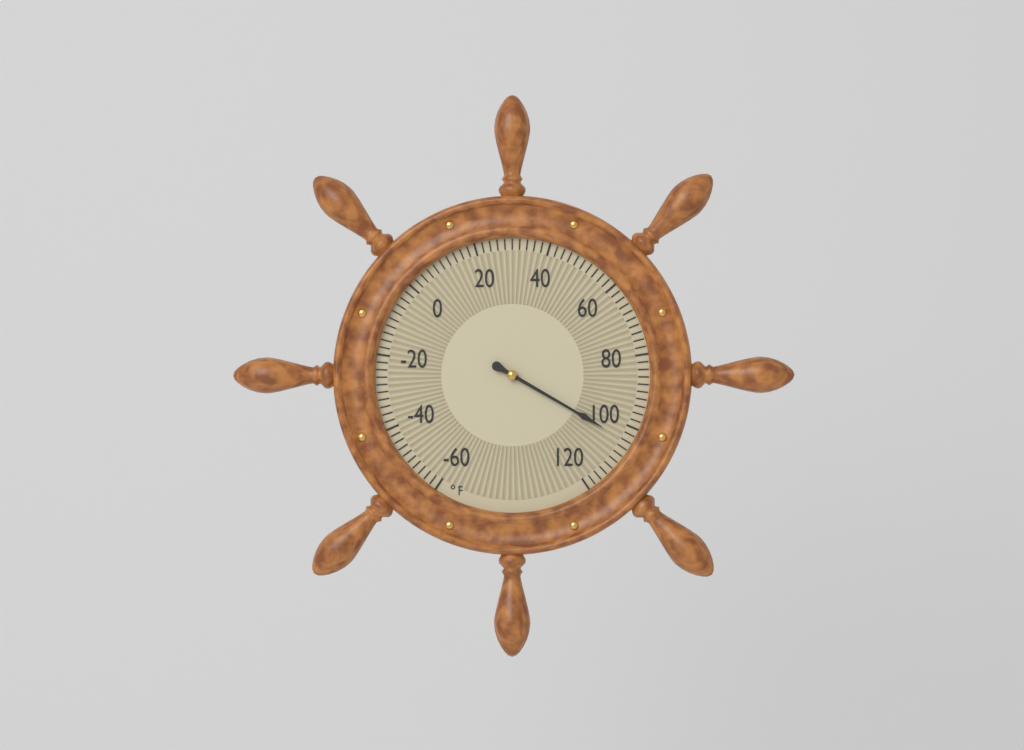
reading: 104 °F
